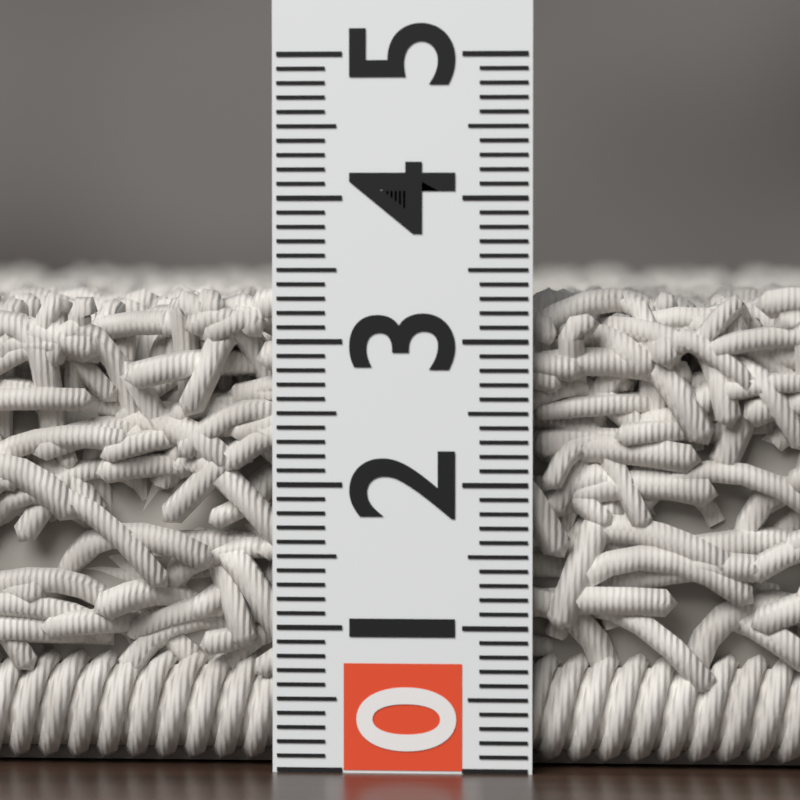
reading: 3.4 (no unit)
